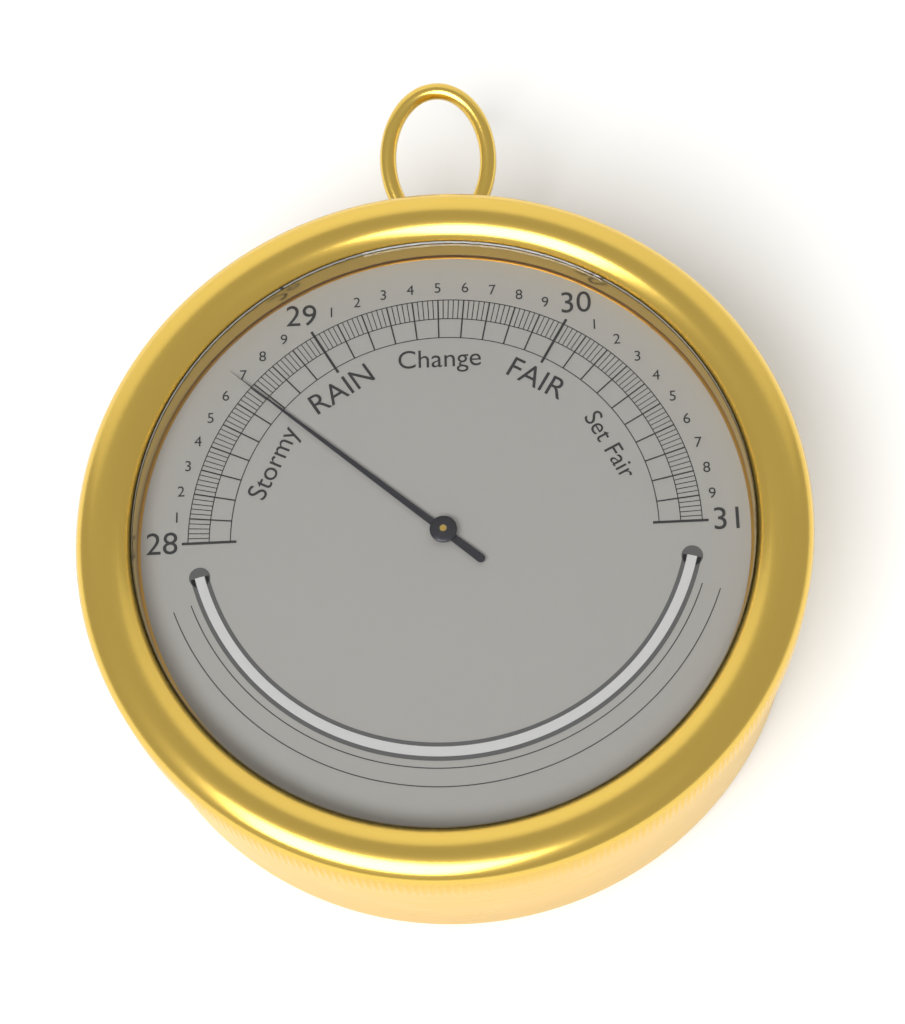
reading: 28.68 inHg
